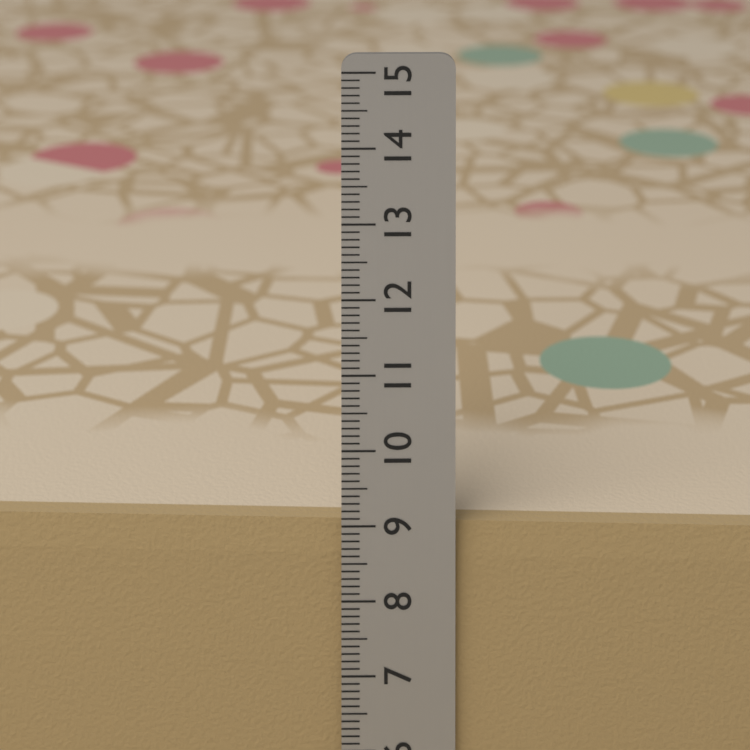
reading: 9.0 cm
